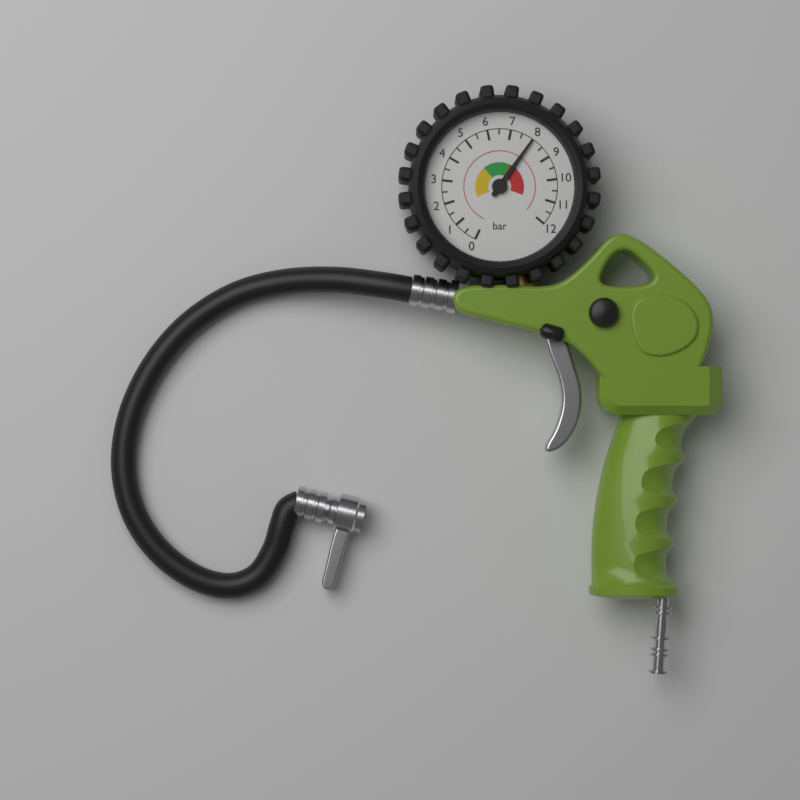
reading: 8.0 bar
